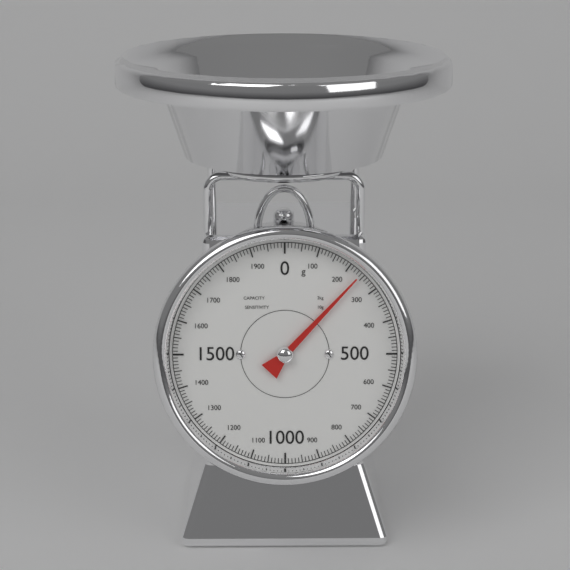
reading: 240 g
